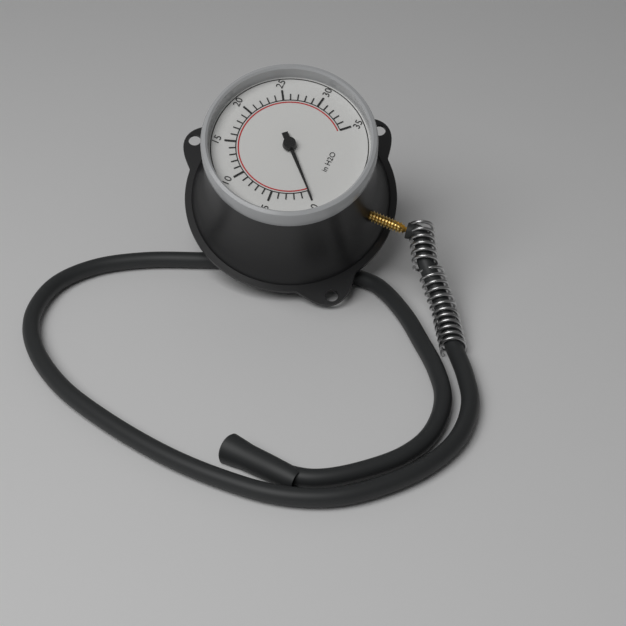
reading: 0 inH2O
